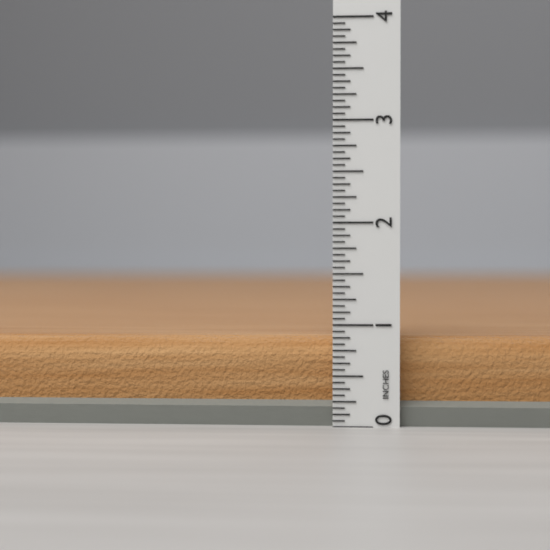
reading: 0.8750 in
